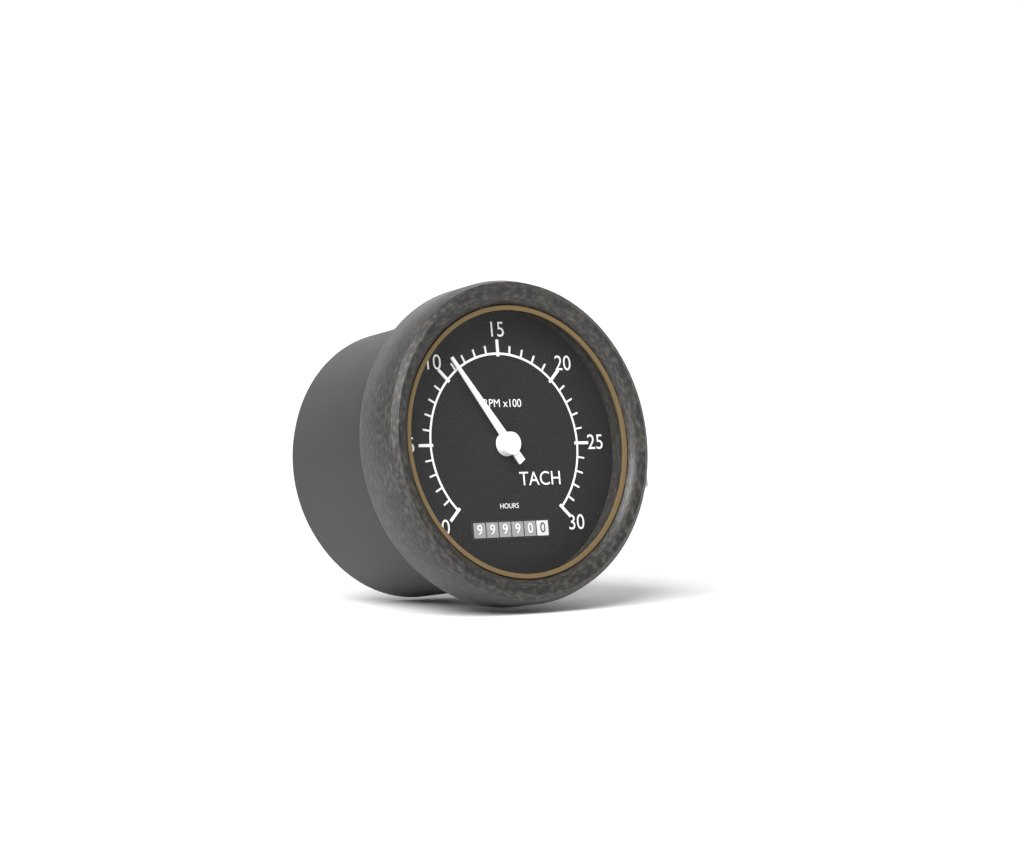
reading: 1100 RPM
